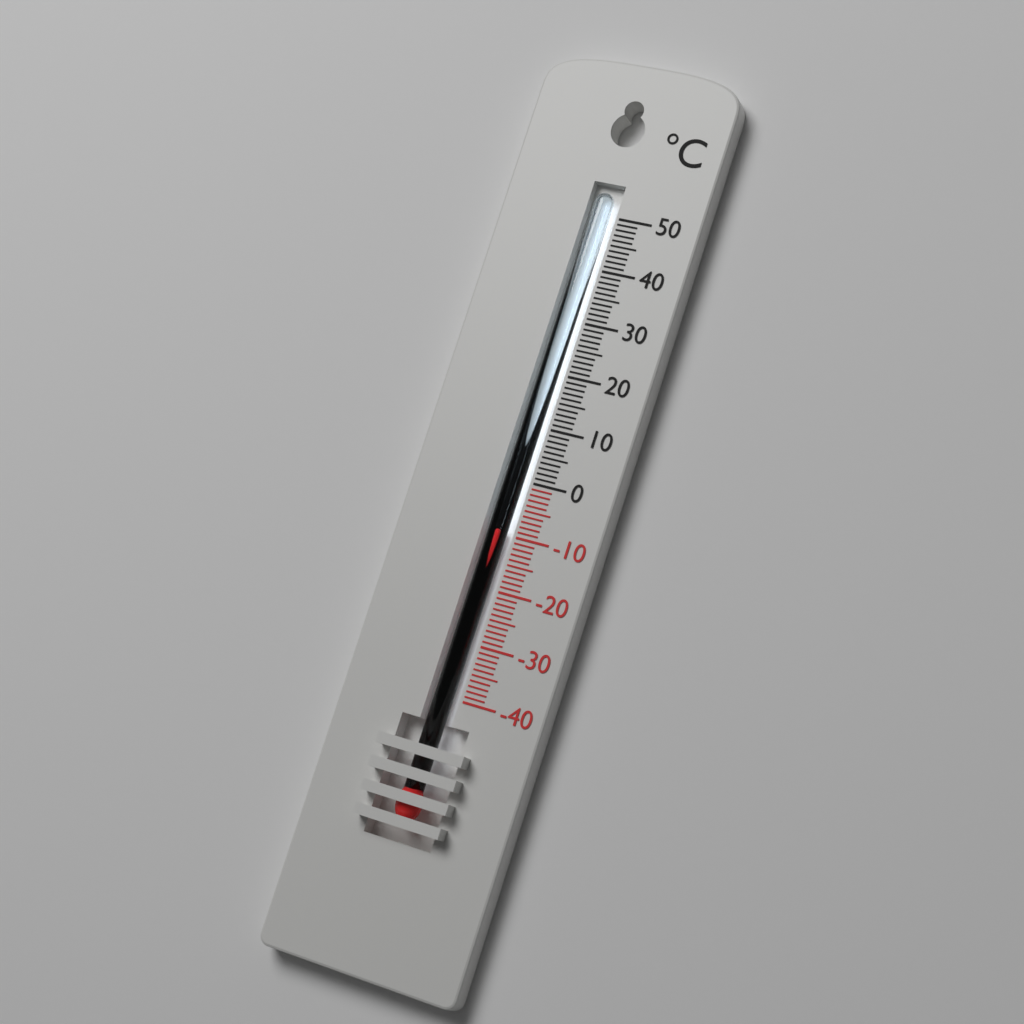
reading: -9 °C
